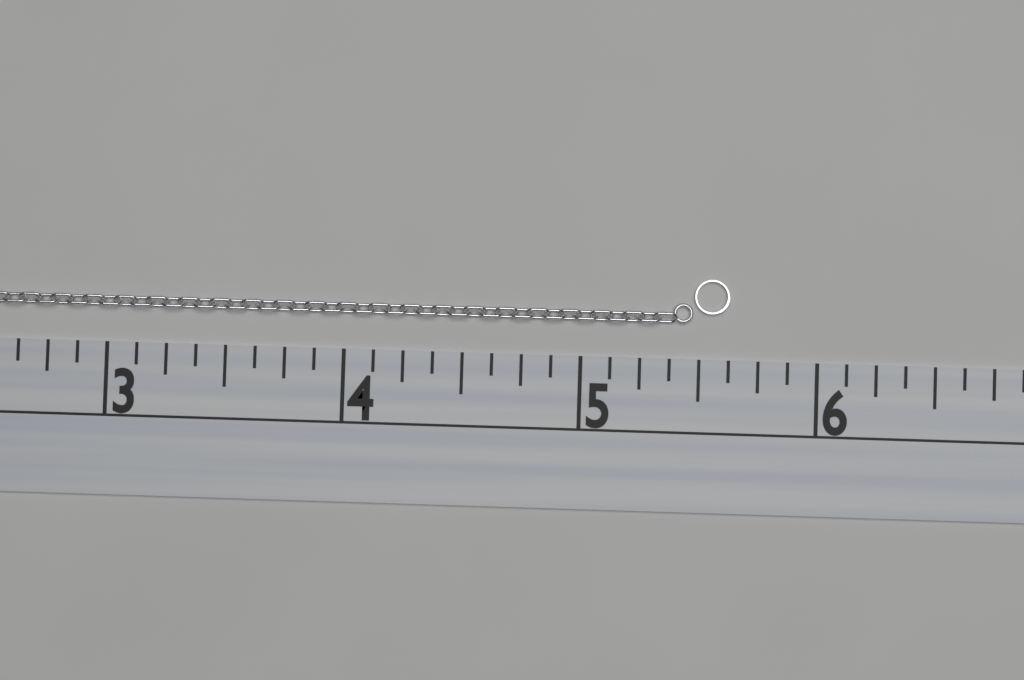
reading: 5.625 (no unit)
